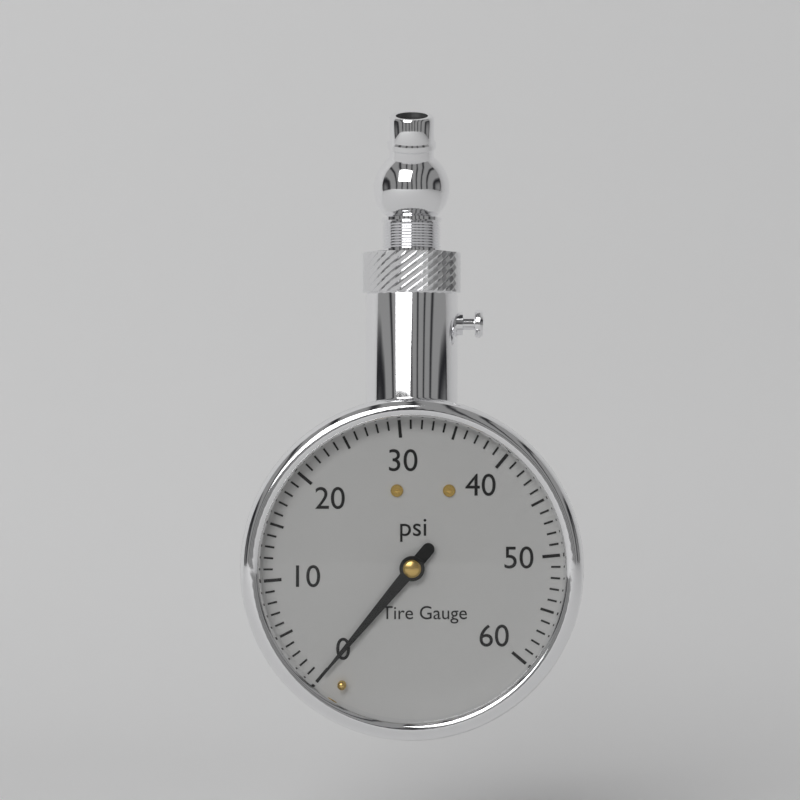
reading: 0 psi
